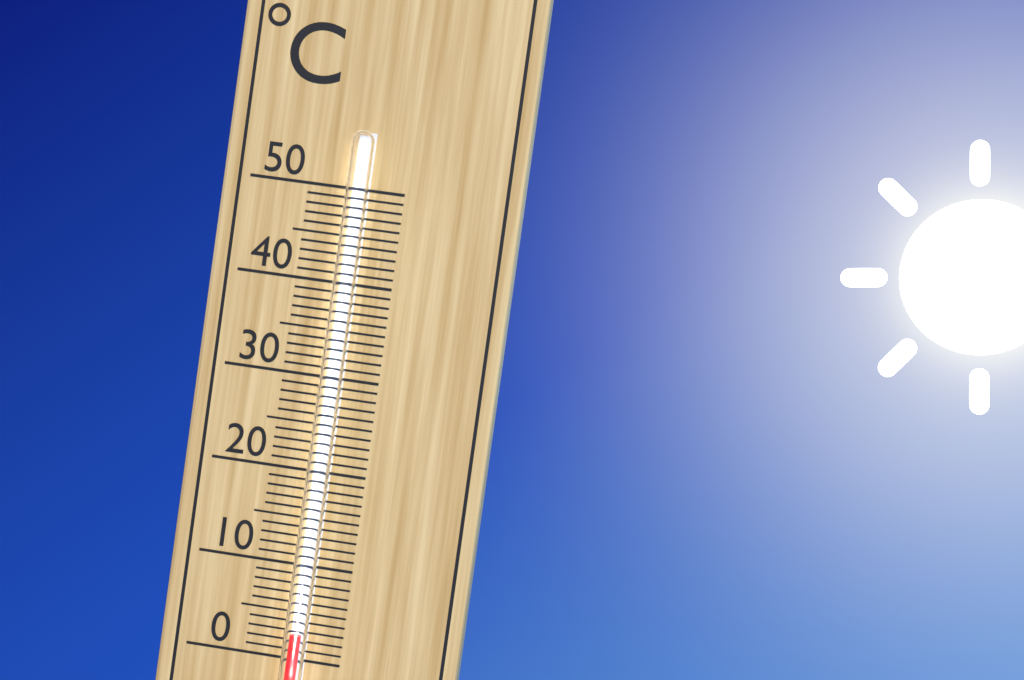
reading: 3 °C
